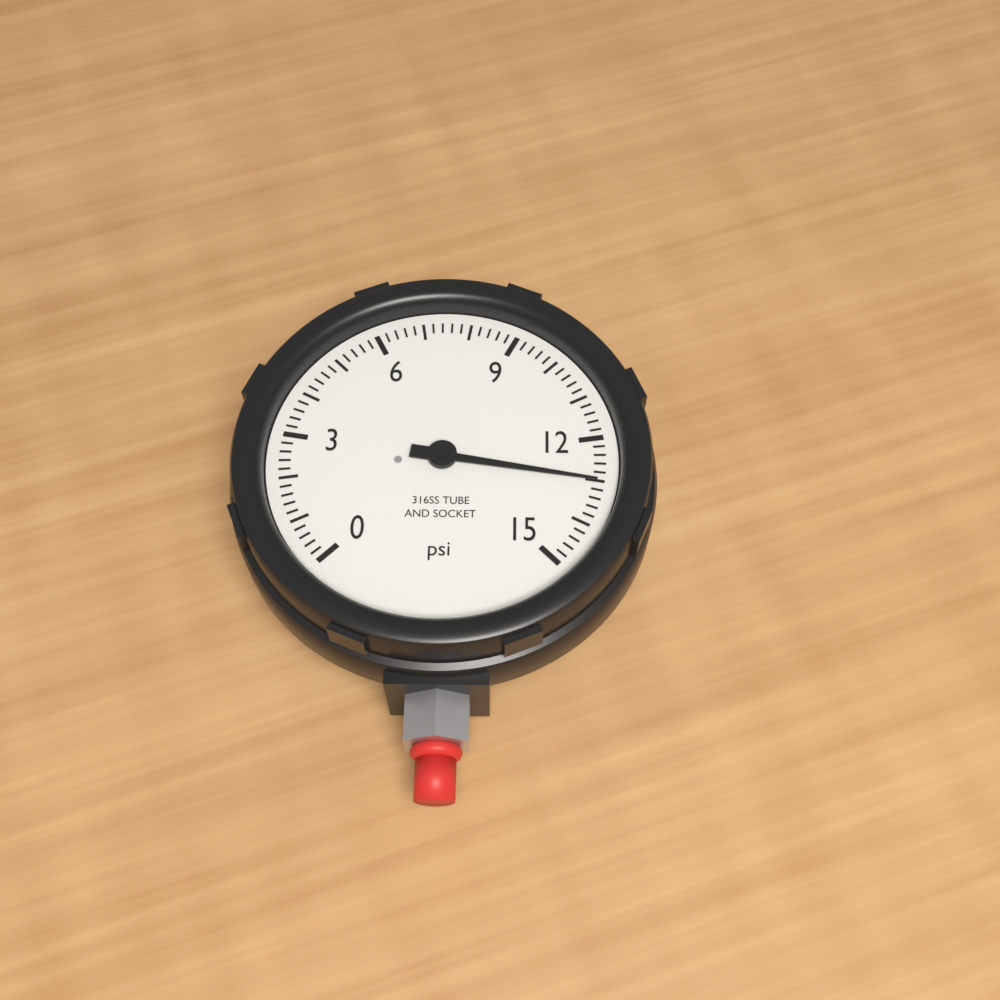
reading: 13.0 psi
